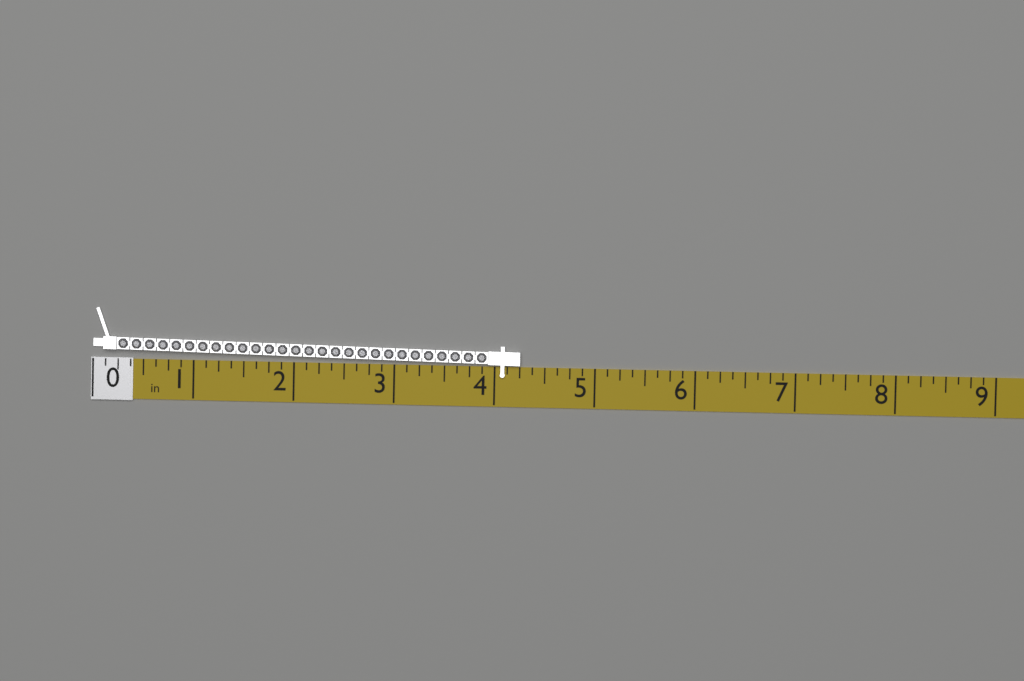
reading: 4.250 in
